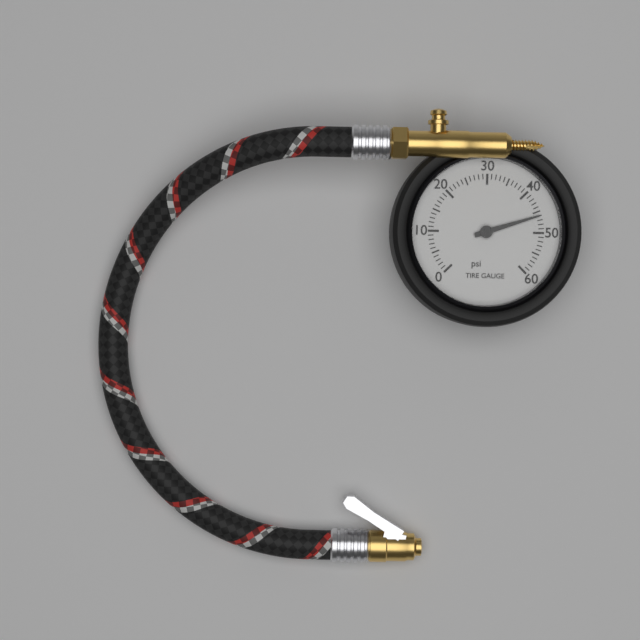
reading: 46 psi
